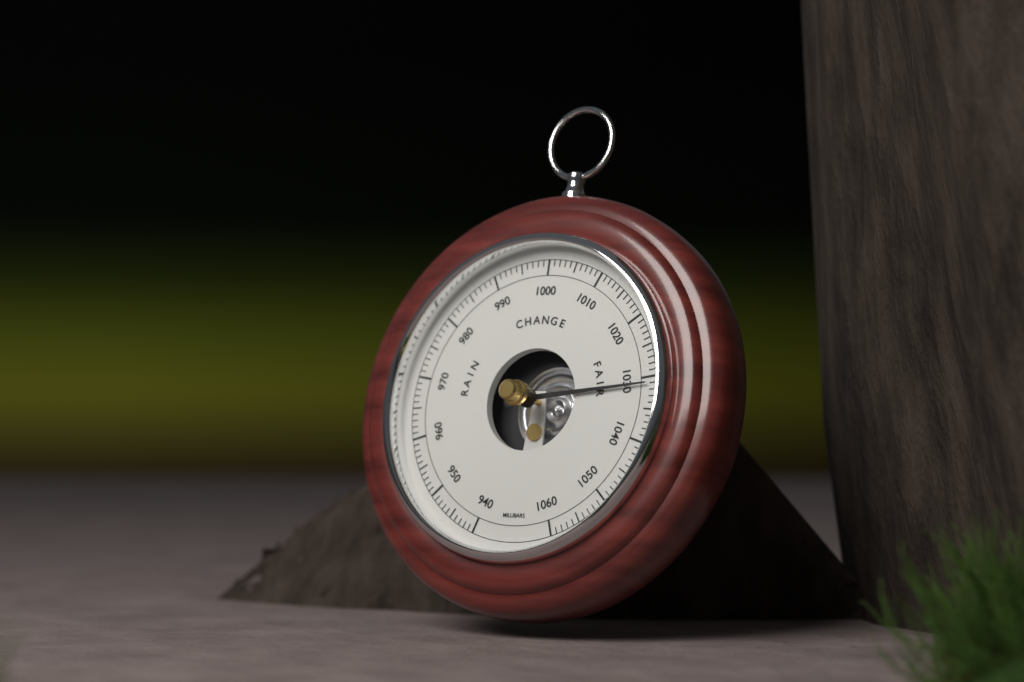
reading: 1031 mbar
